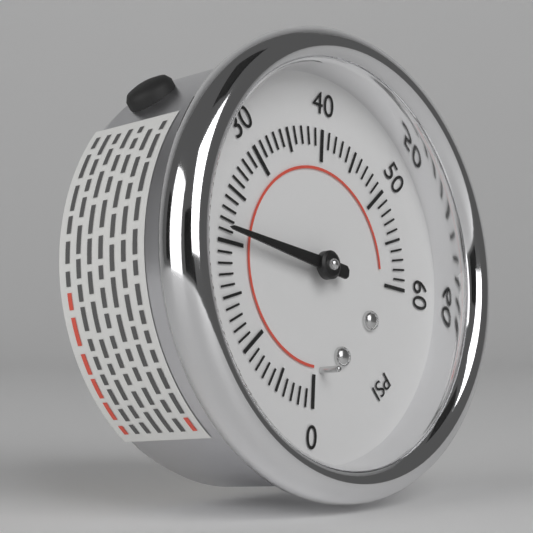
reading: 21 psi
